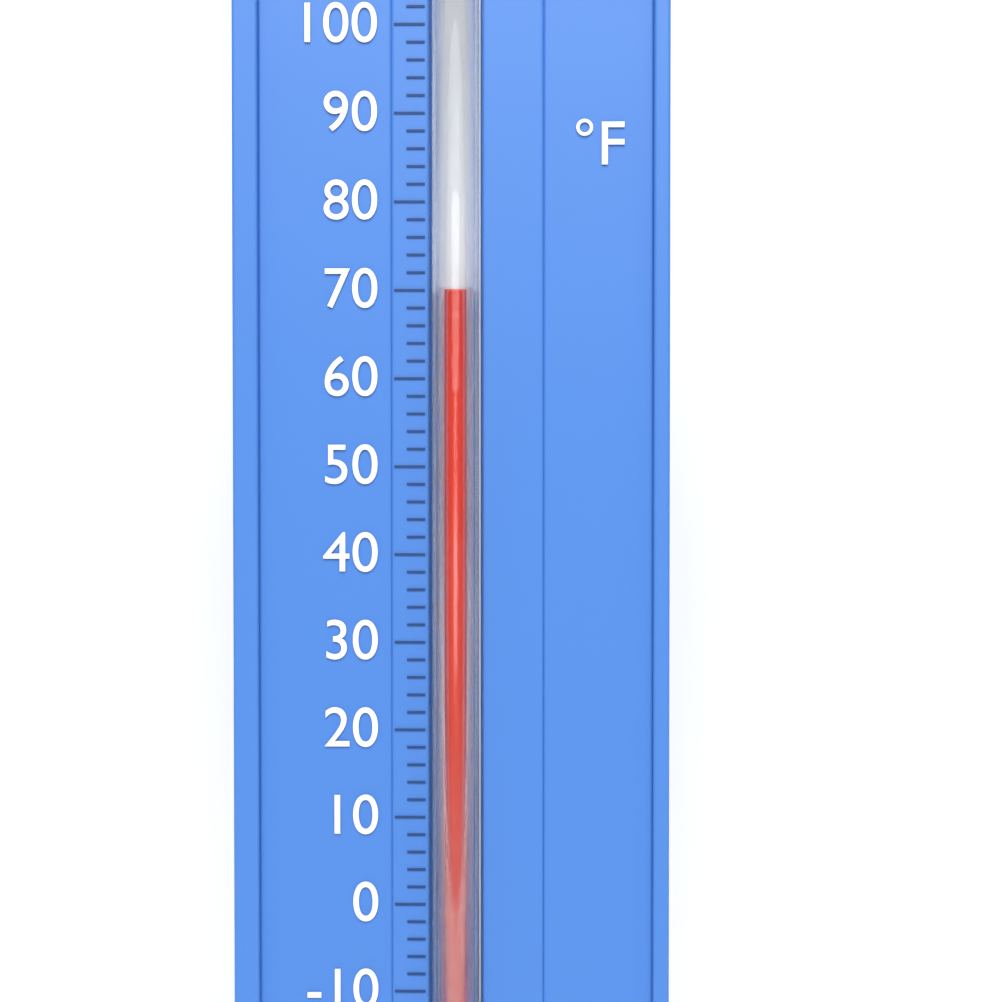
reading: 70 °F
